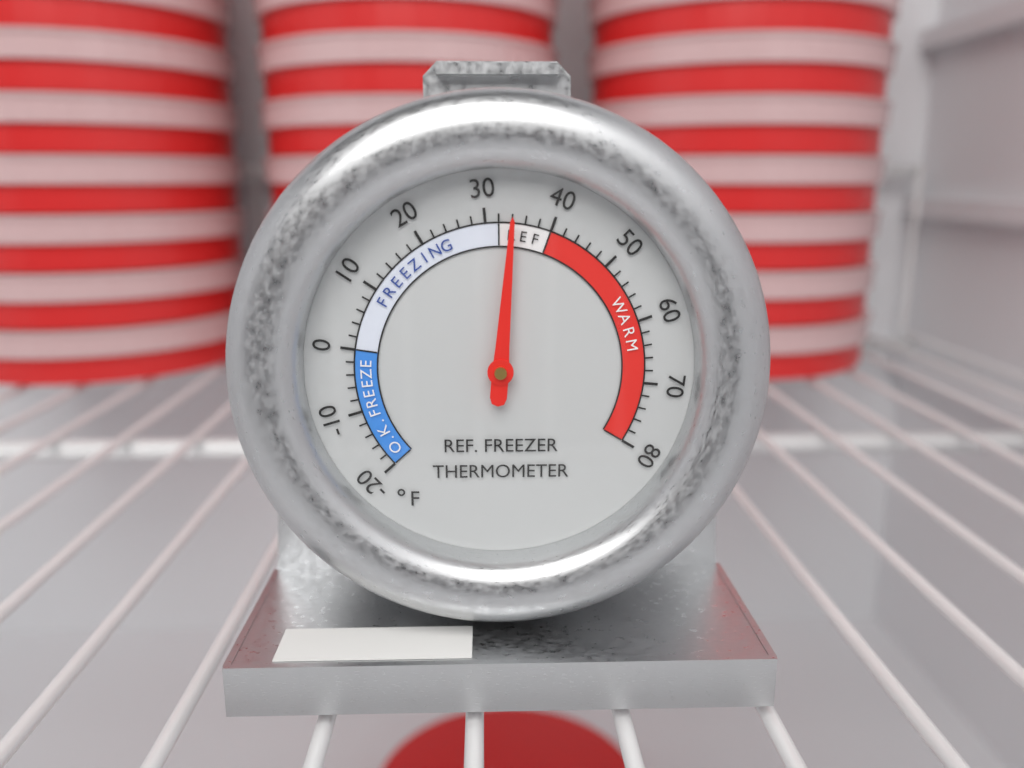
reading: 34 °F
